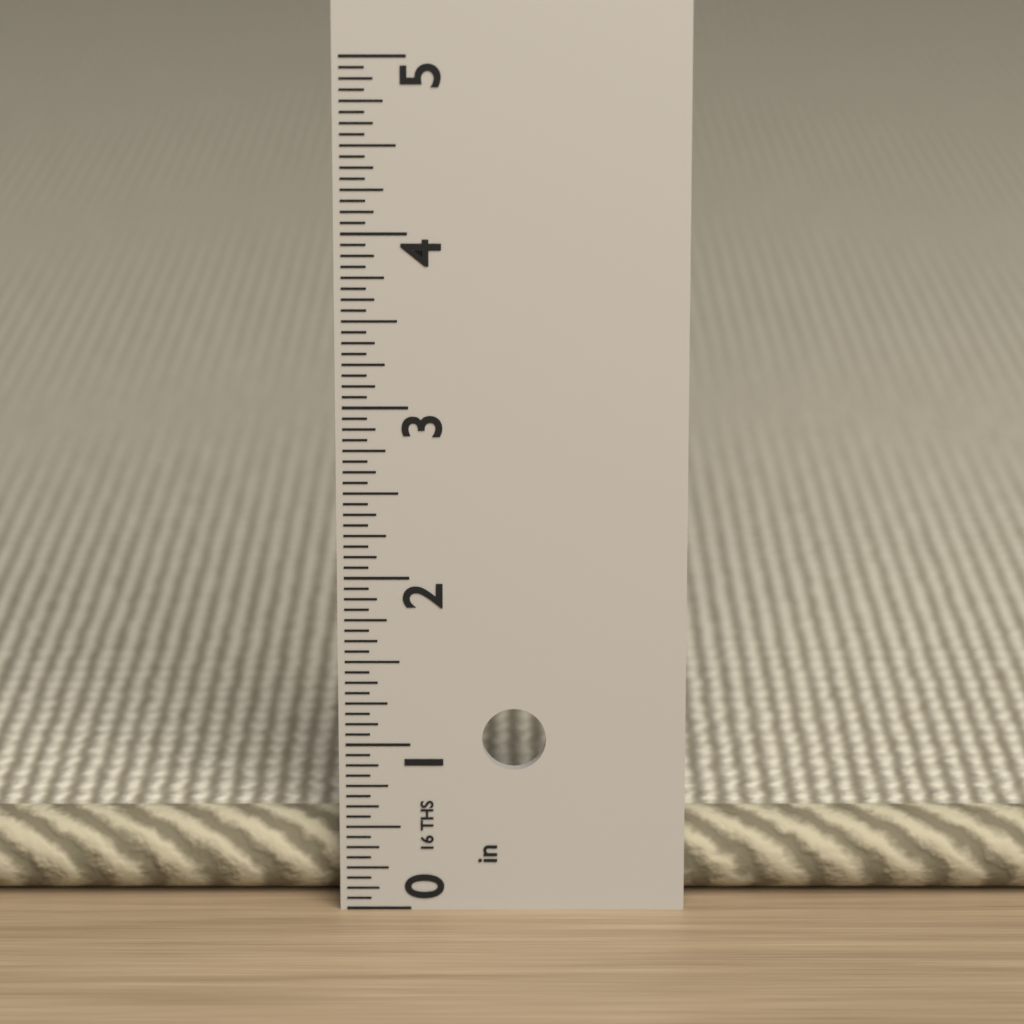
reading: 0.5000 in
